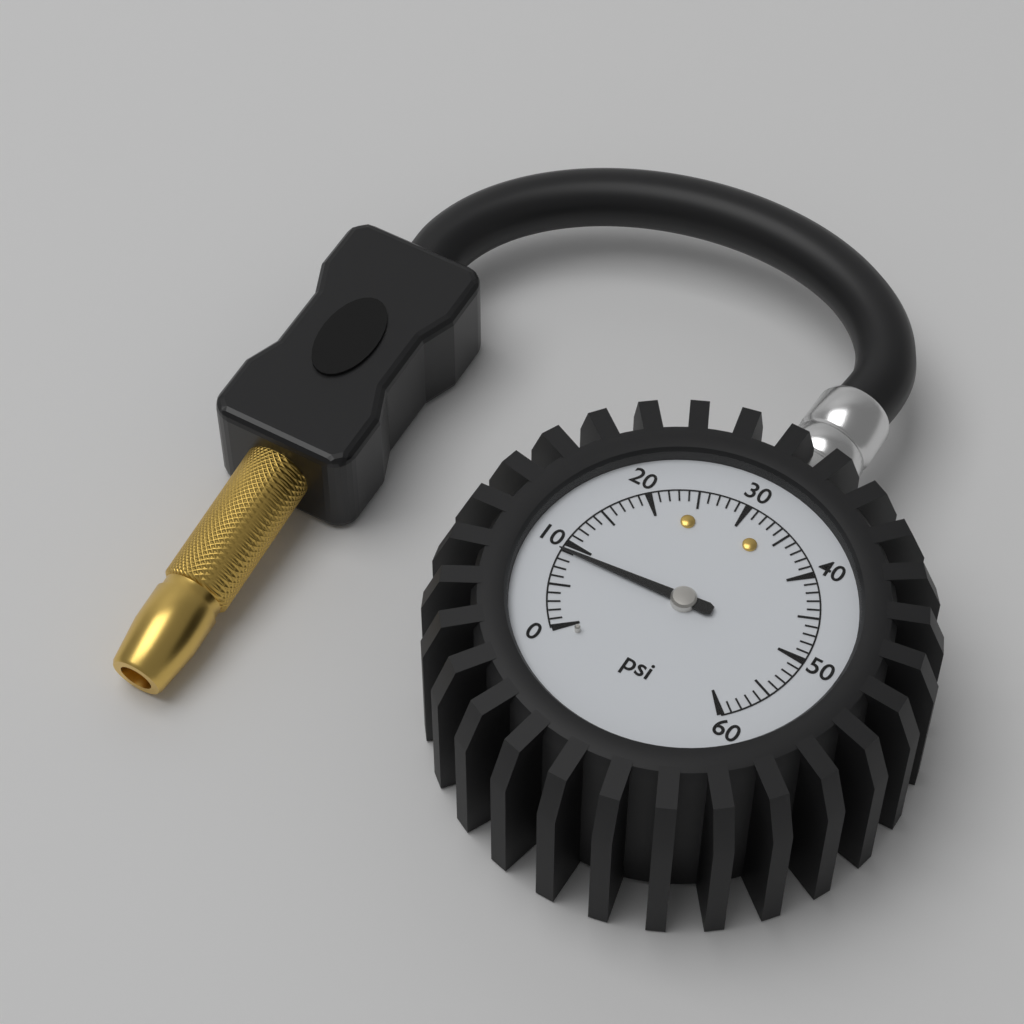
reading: 9 psi
